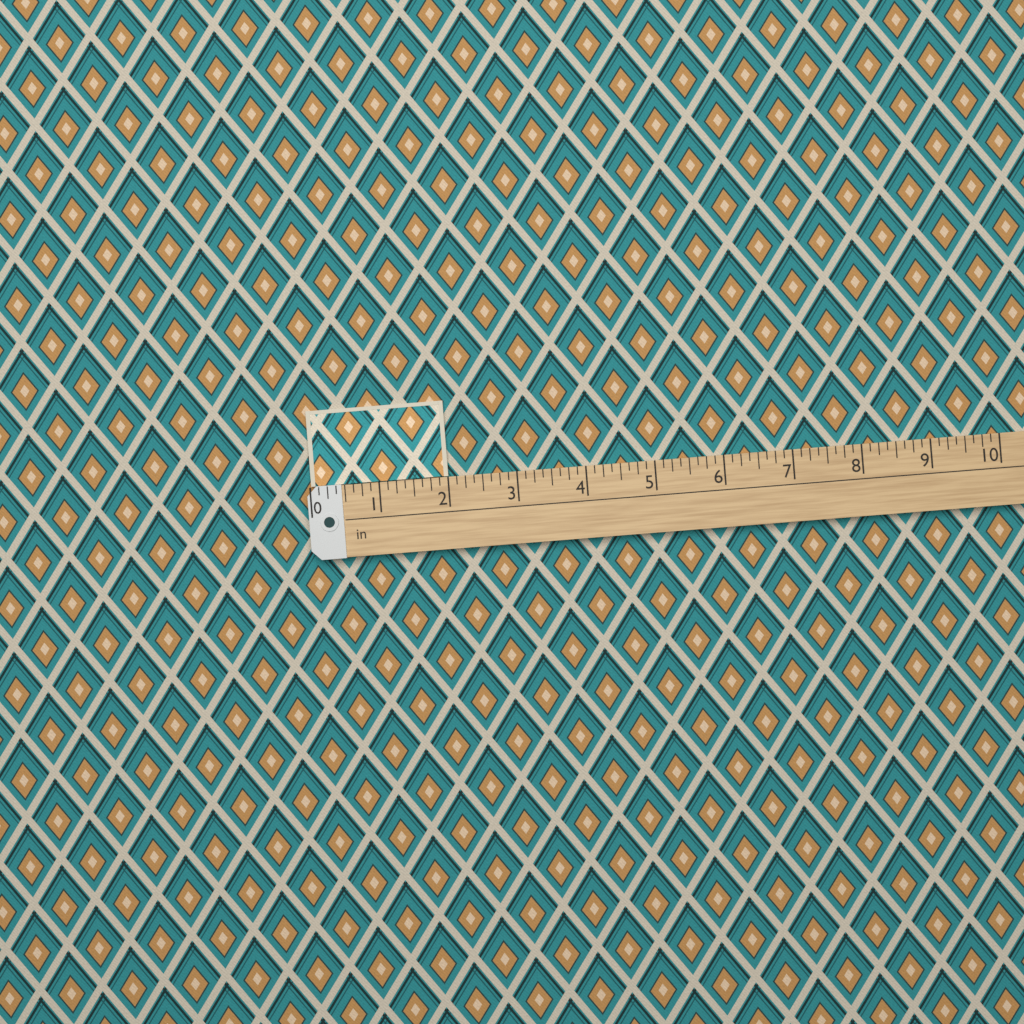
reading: 2.000 in
